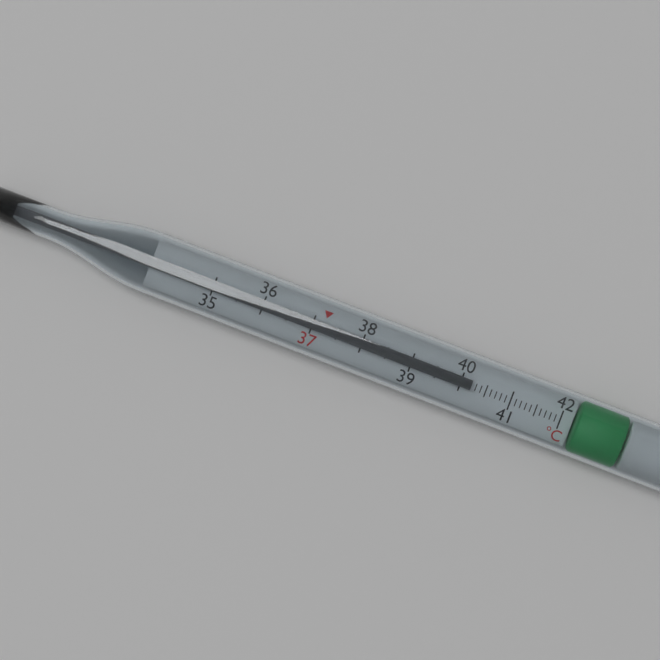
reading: 40.2 °C
